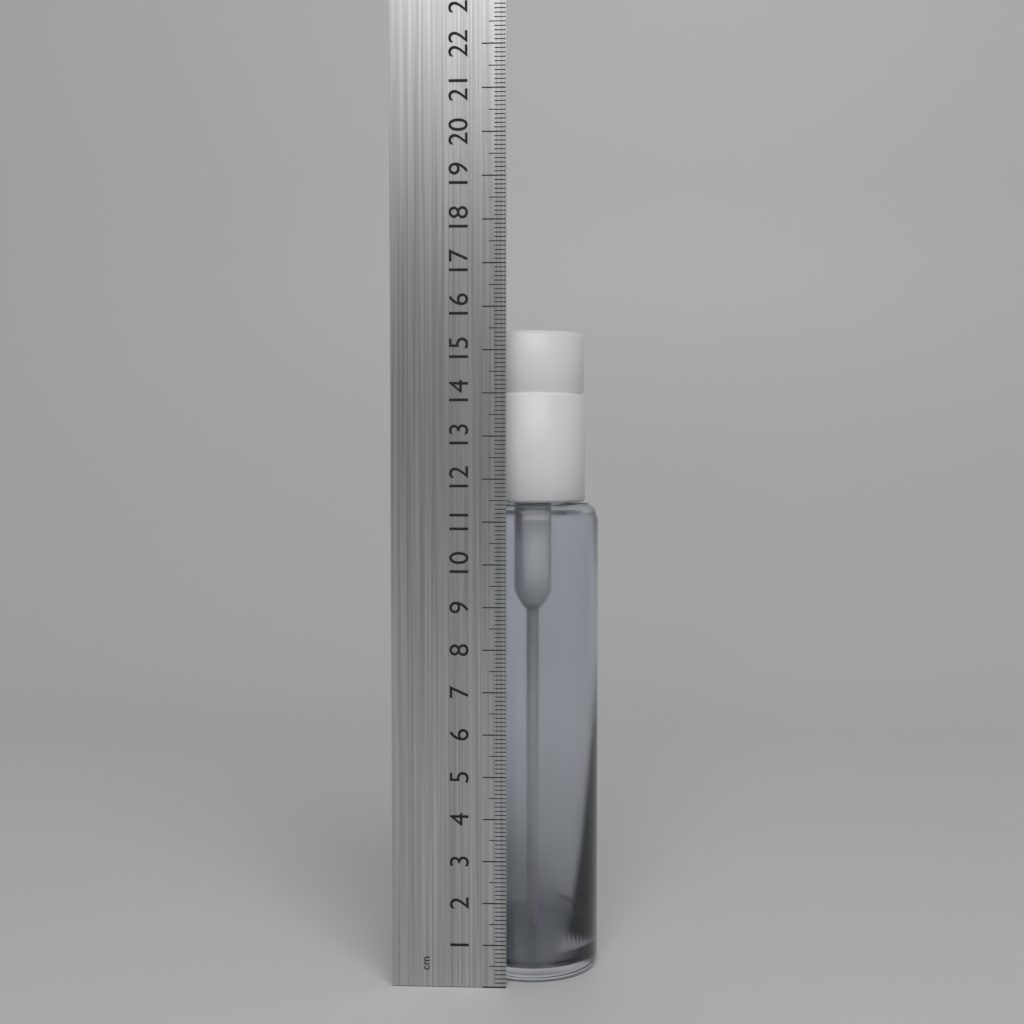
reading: 15.5 cm
